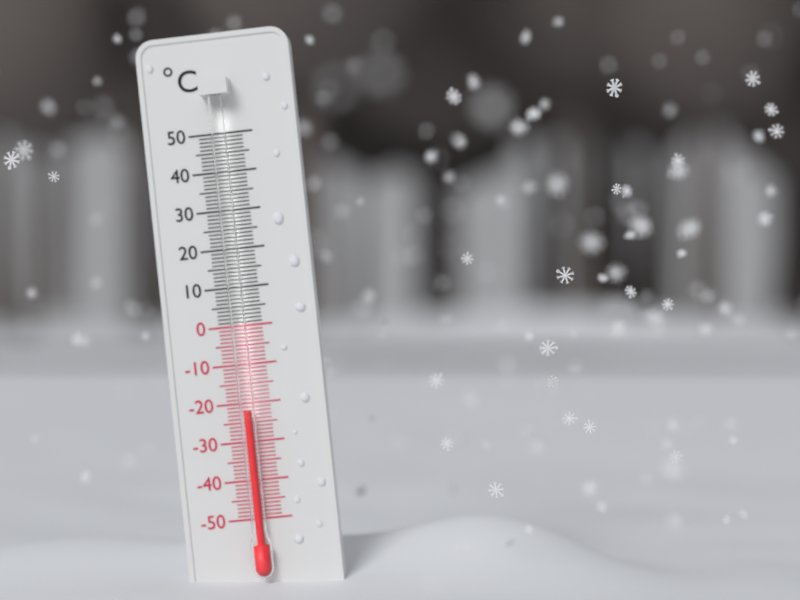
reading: -22 °C
